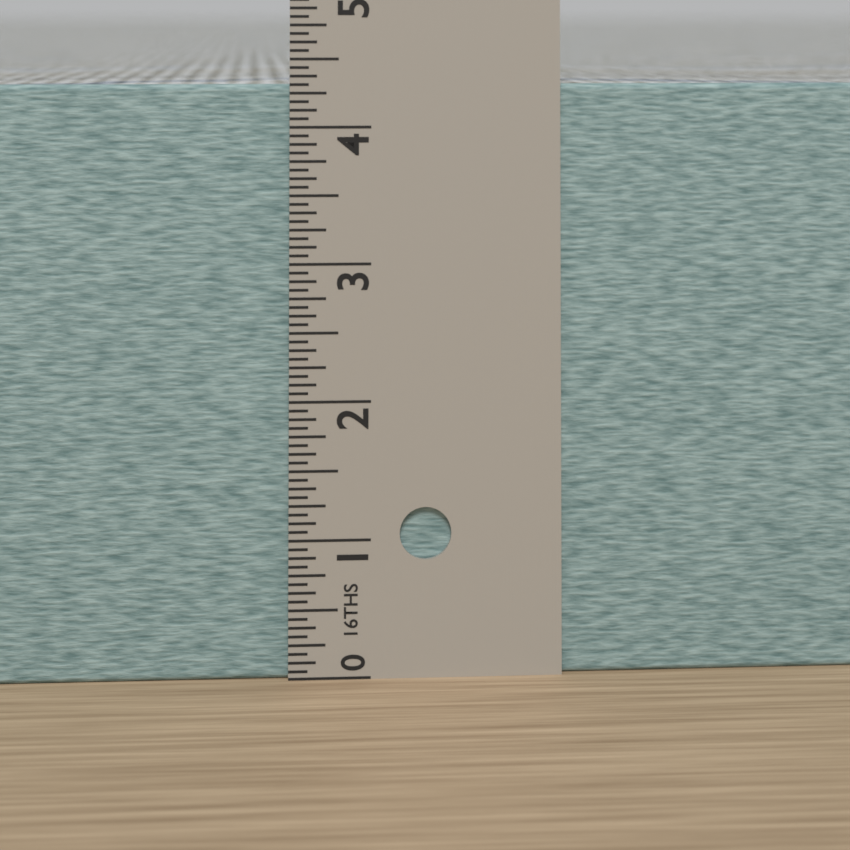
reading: 4.3125 in
